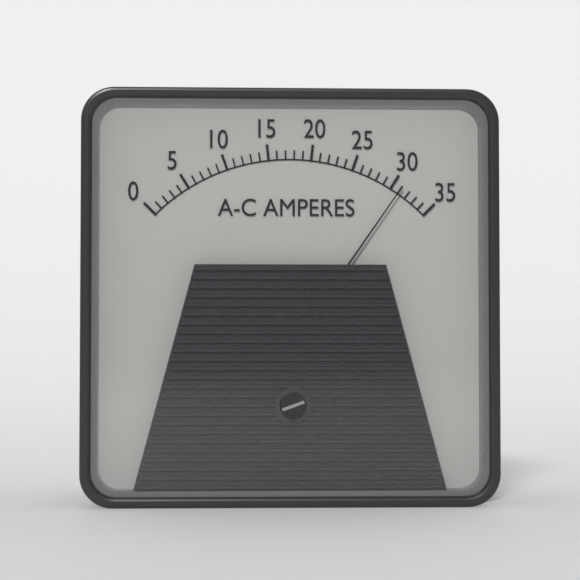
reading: 31 A
